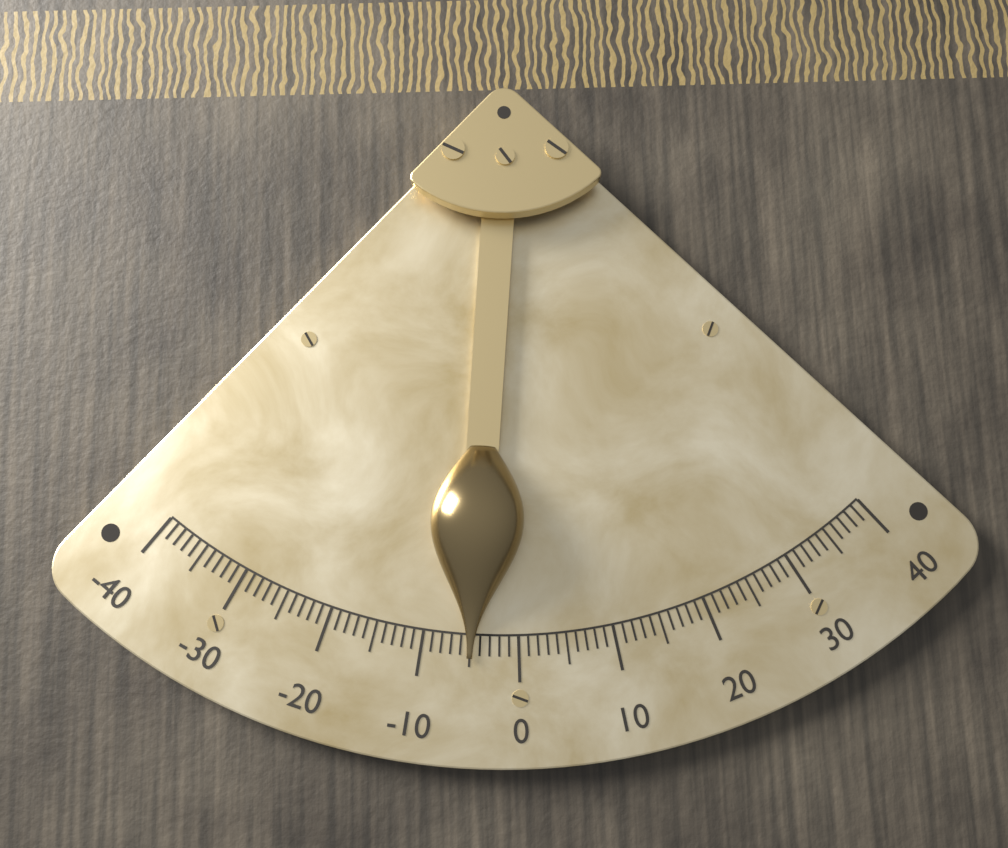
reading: -5 (no unit)
